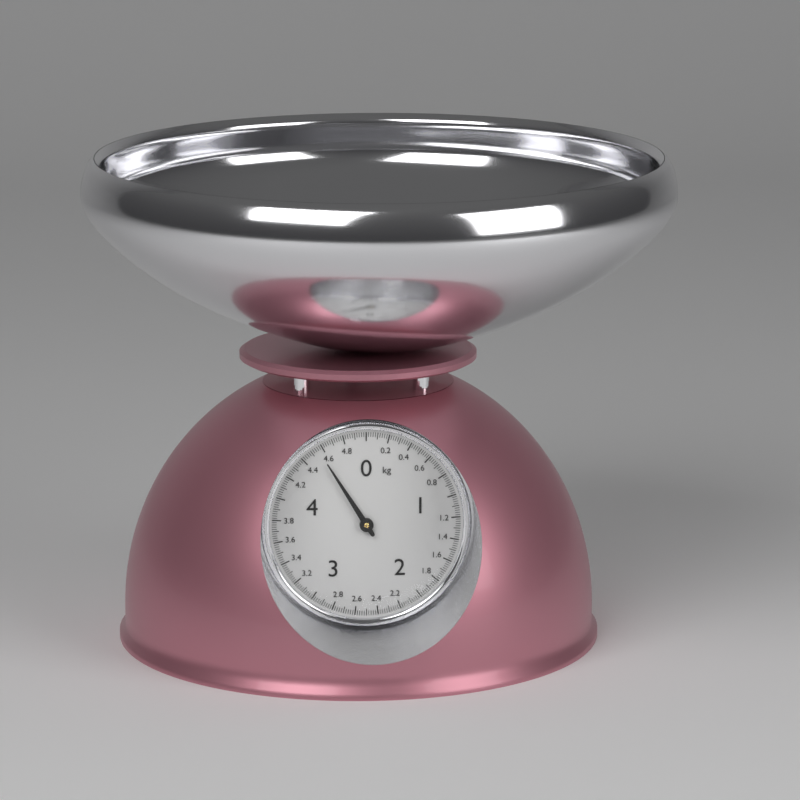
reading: 4.56 kg
